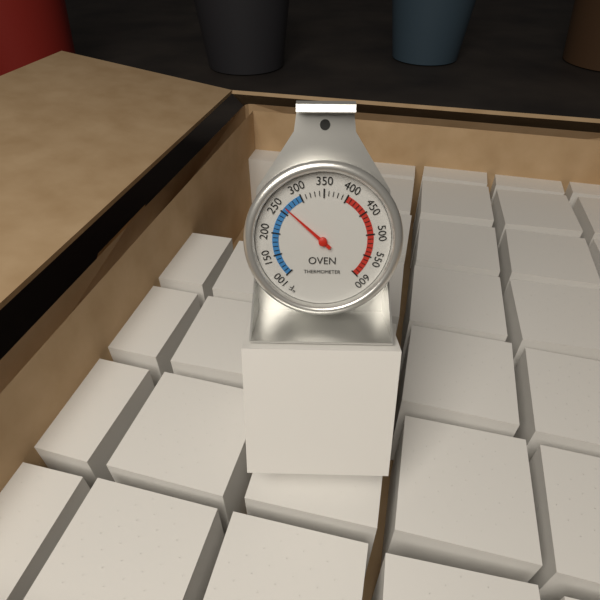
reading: 260 °F
